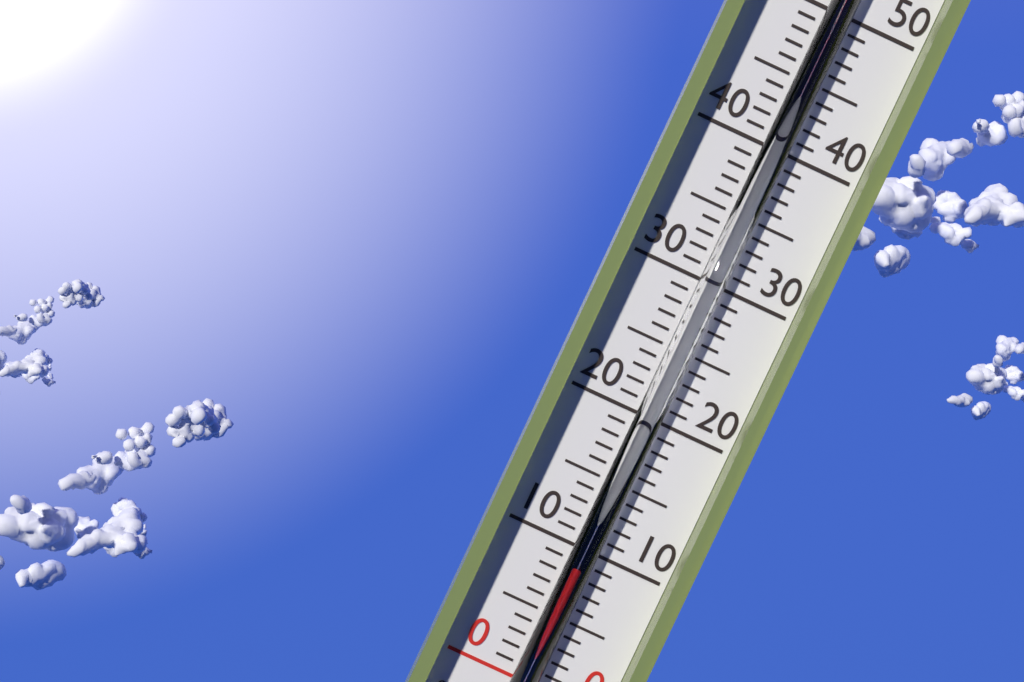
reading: 9 °C
